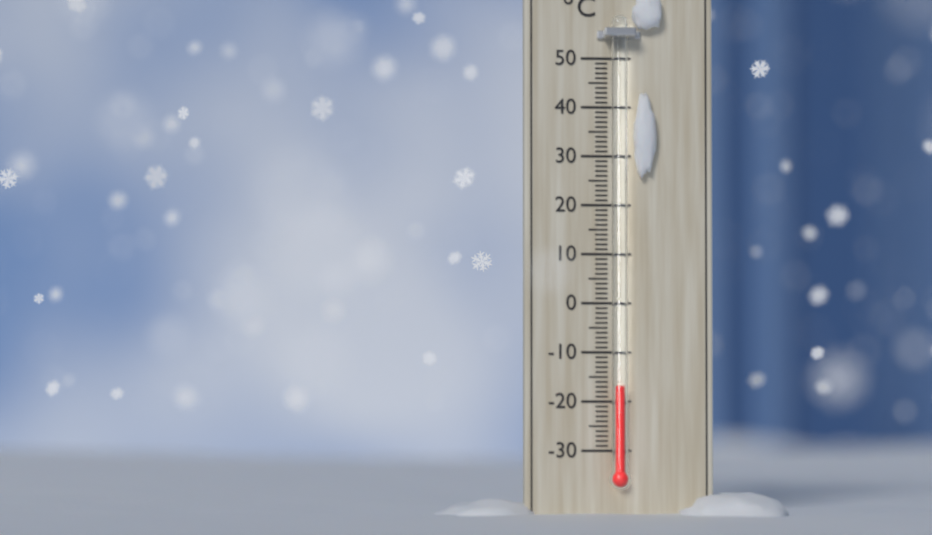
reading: -17 °C
